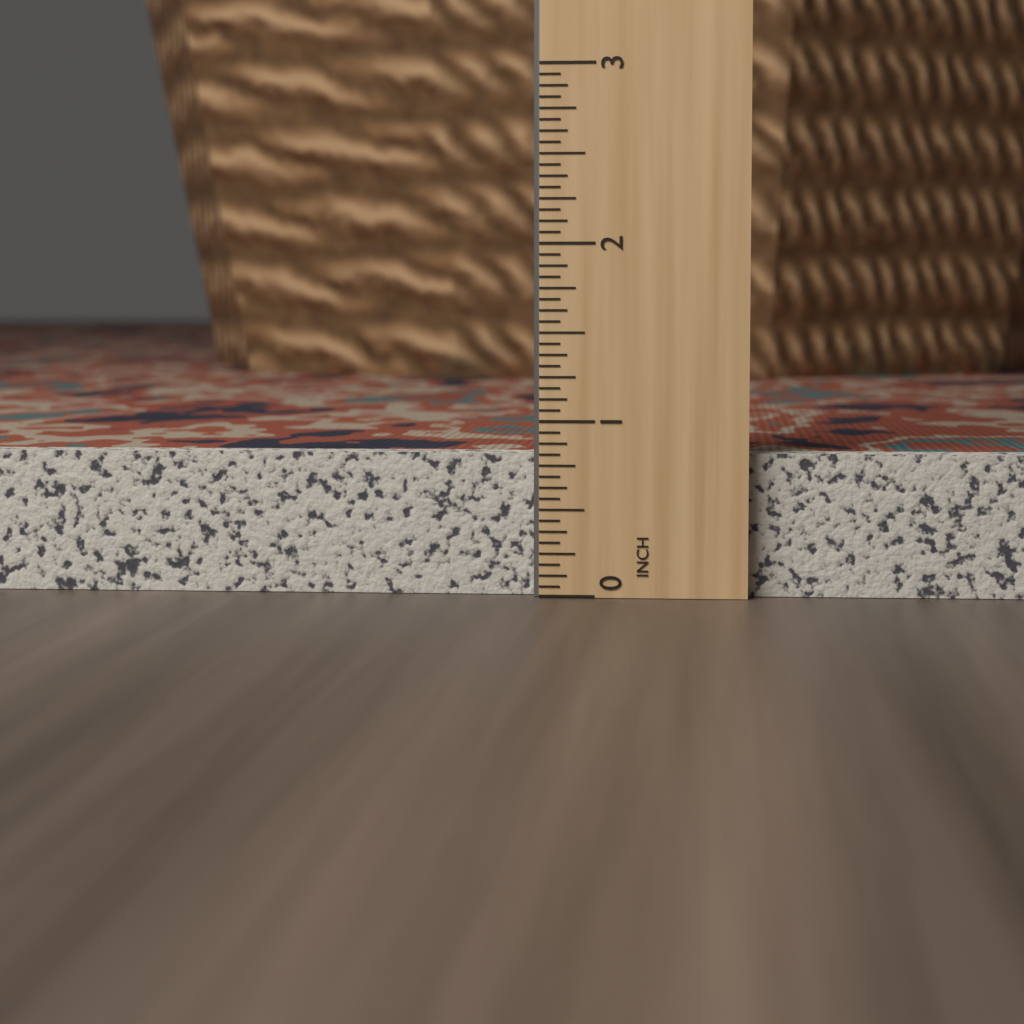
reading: 0.8125 in
